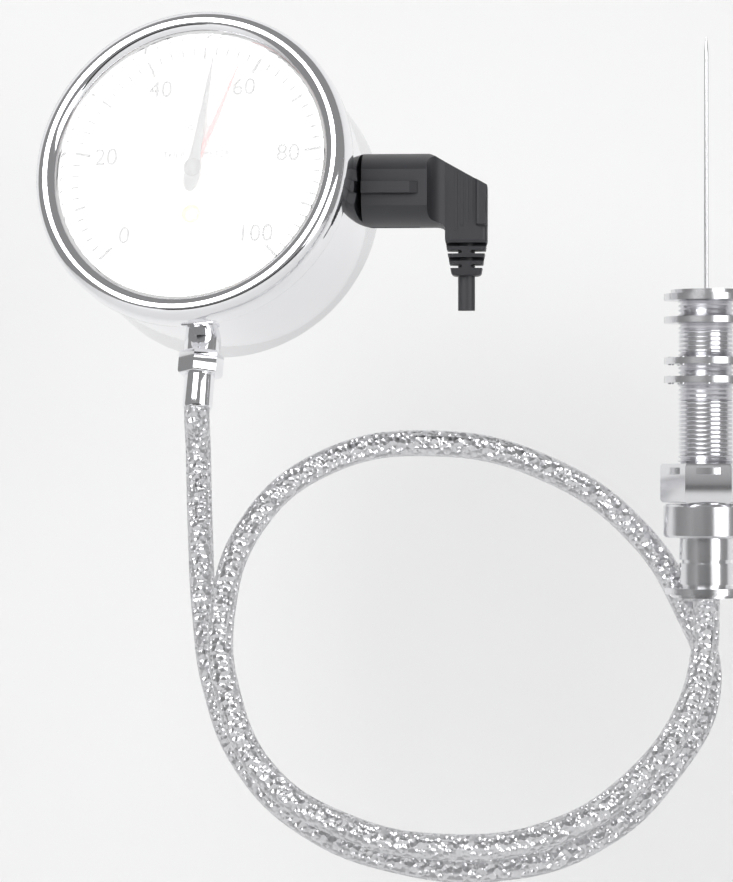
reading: 52 °C
